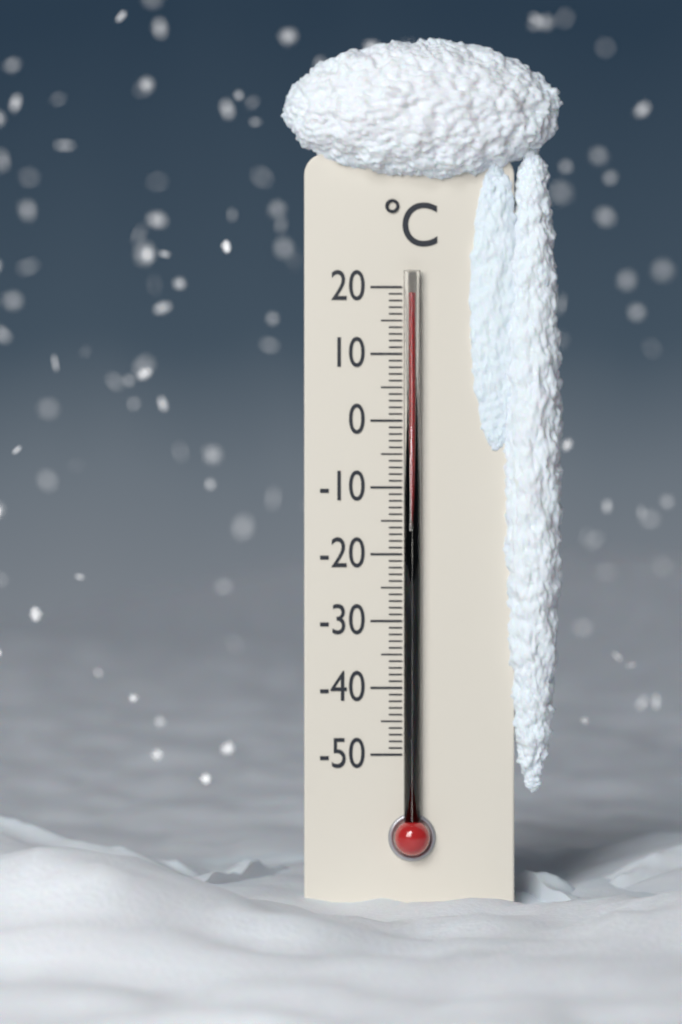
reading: 19 °C
